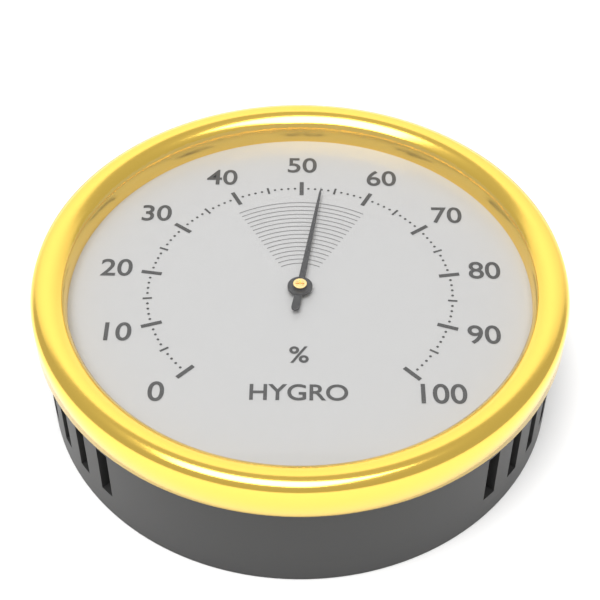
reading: 53 %
